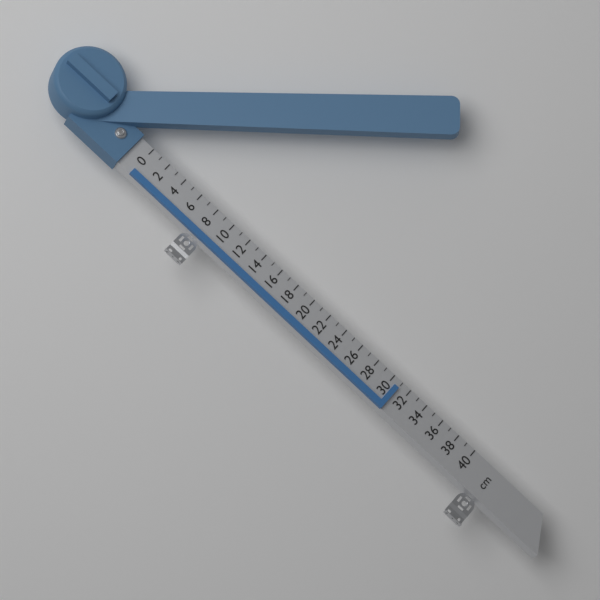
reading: 31 cm
